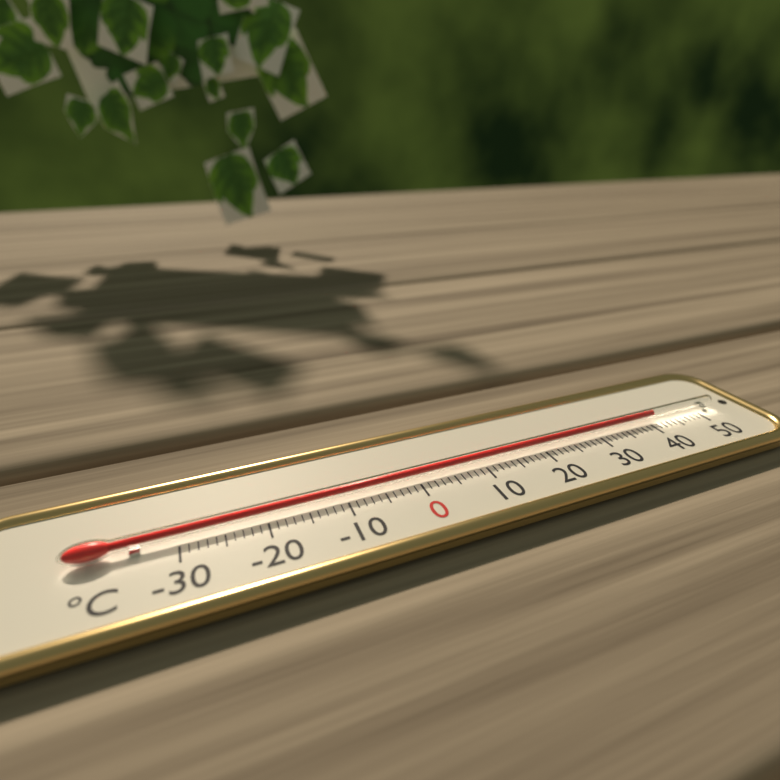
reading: 41 °C
